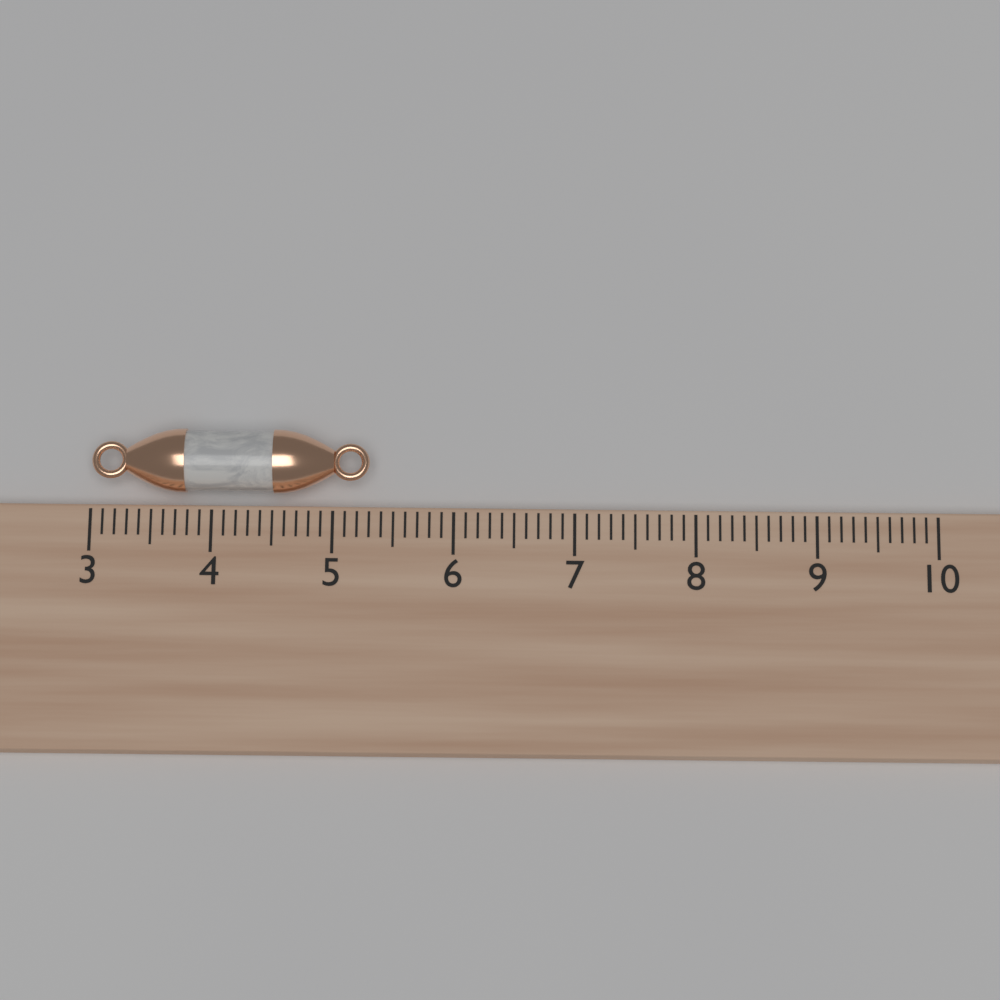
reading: 5.3 (no unit)
